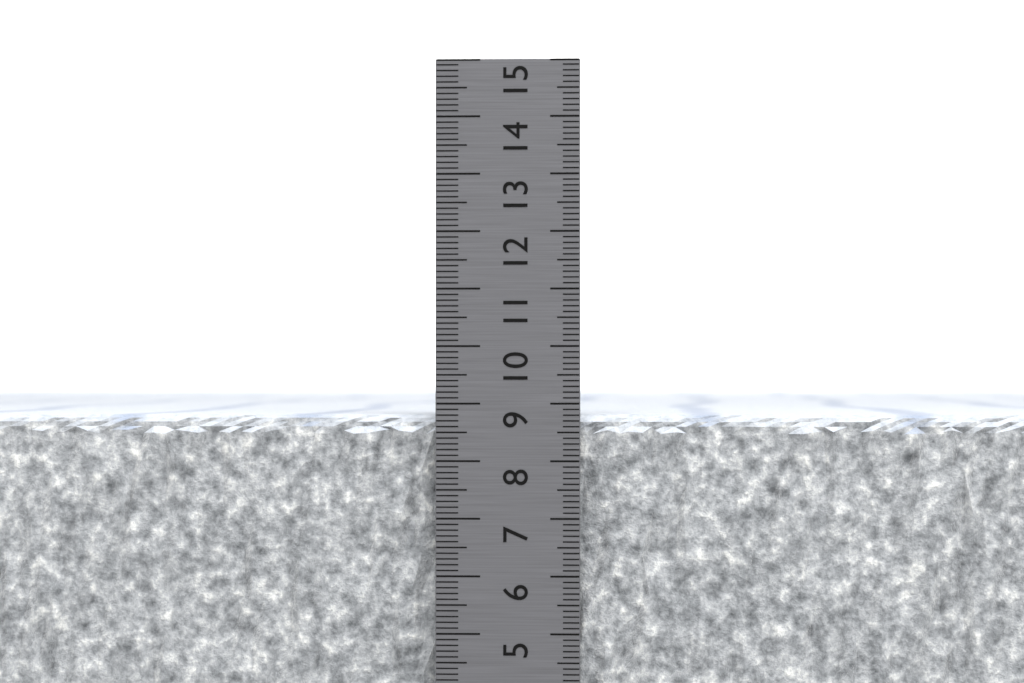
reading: 8.8 cm
